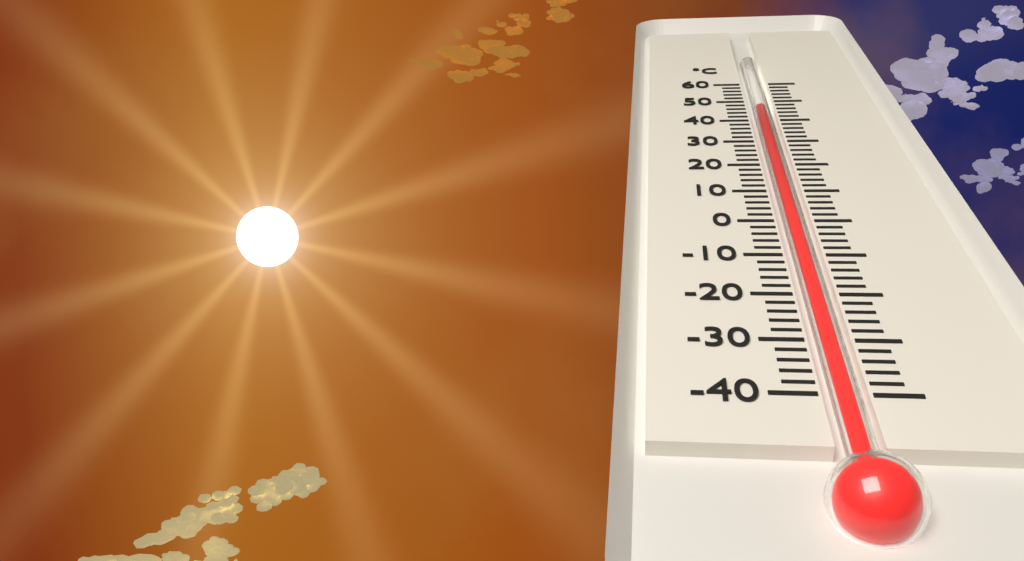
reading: 46 °C
